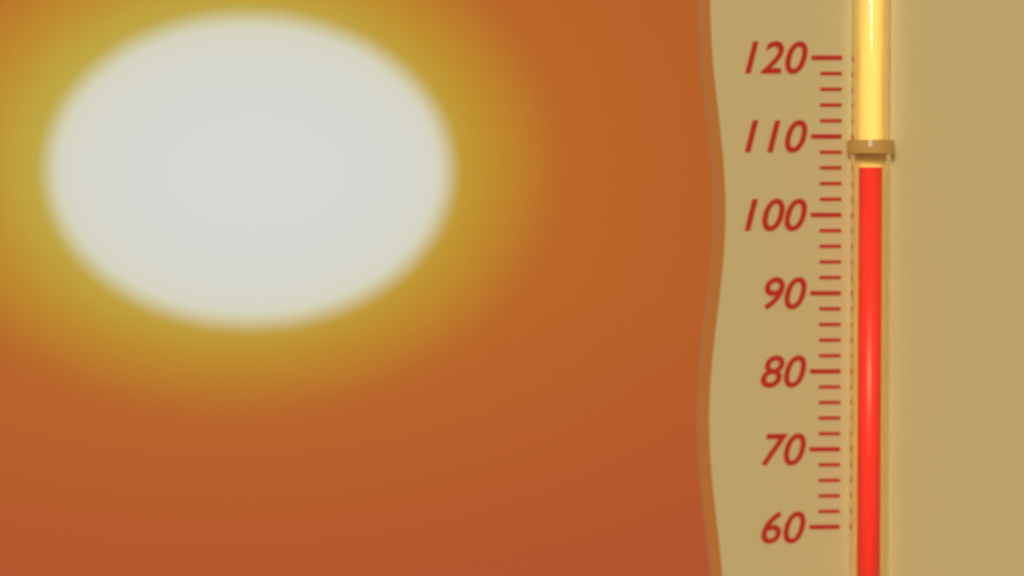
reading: 106 (no unit)
